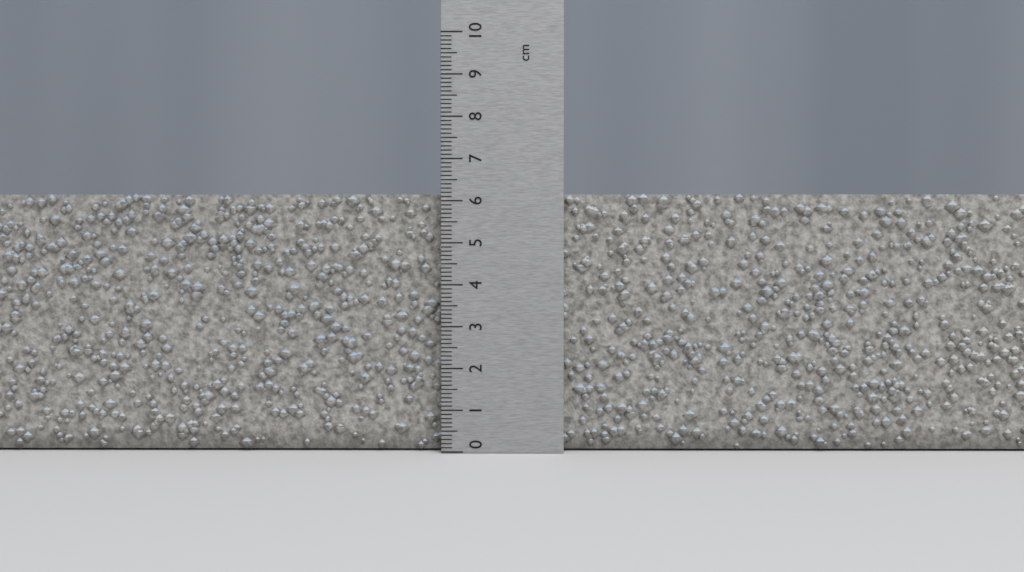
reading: 6.2 cm
